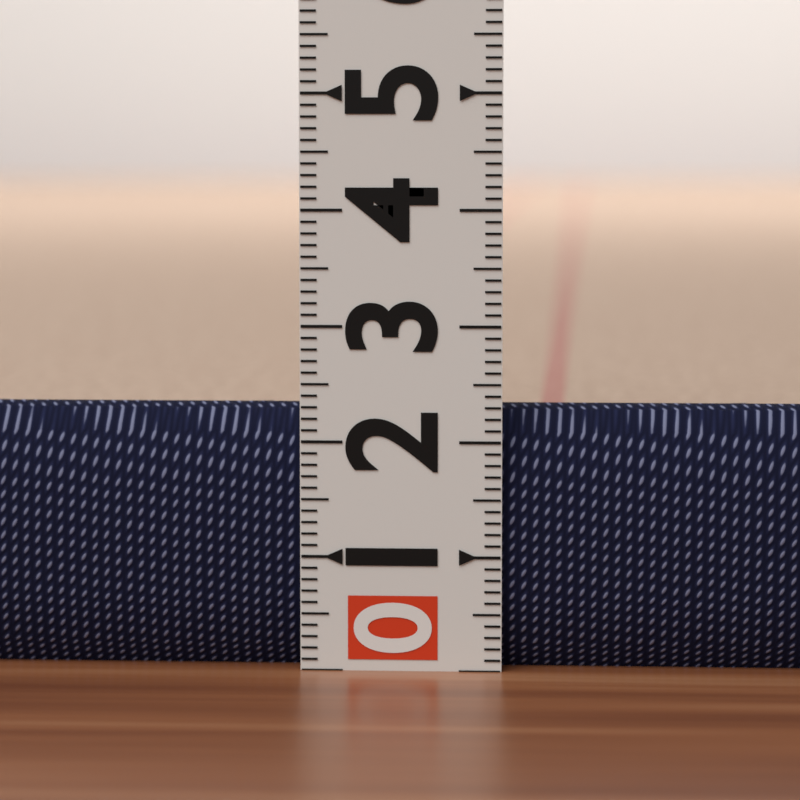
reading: 2.3 (no unit)
